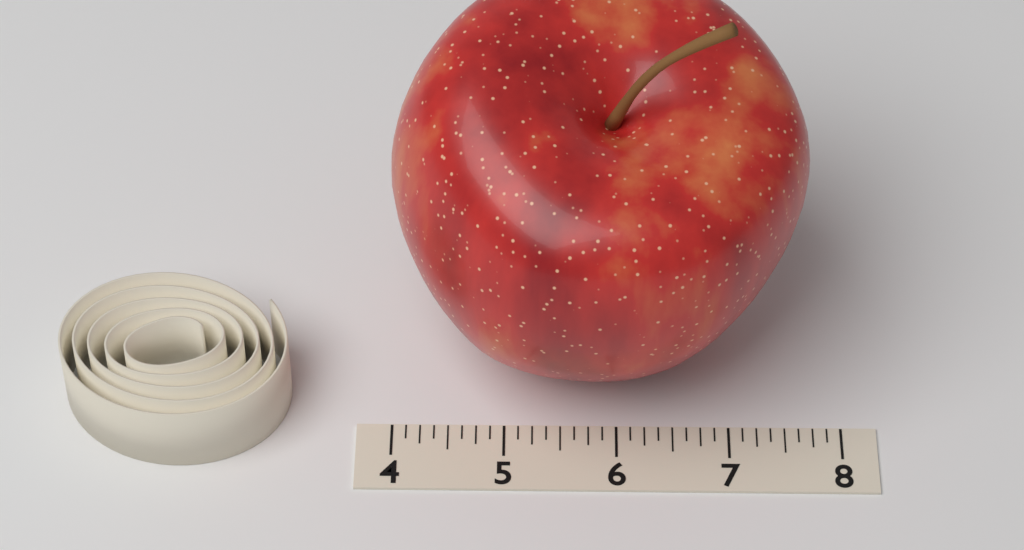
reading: 7.625 (no unit)
